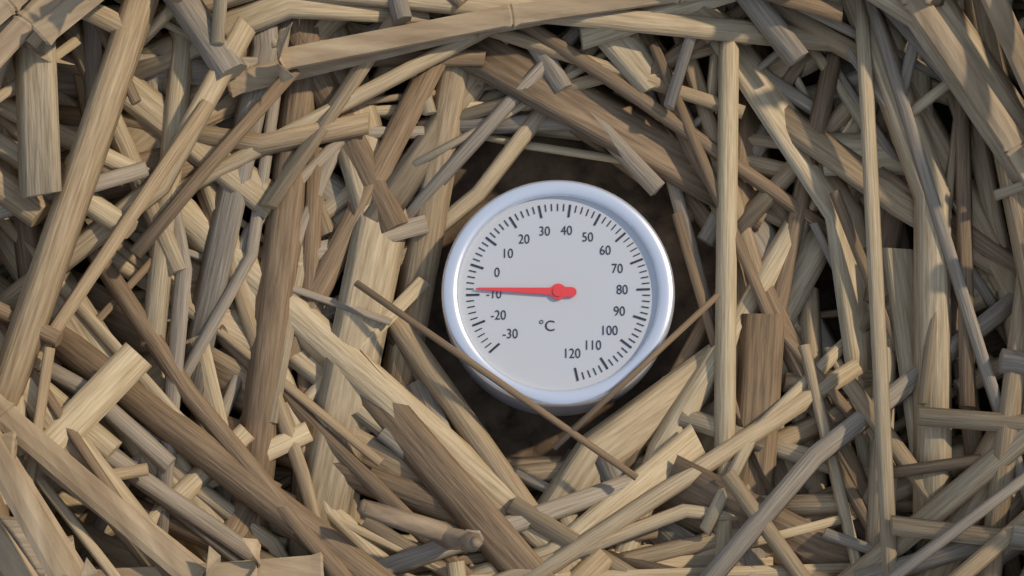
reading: -8 °C
